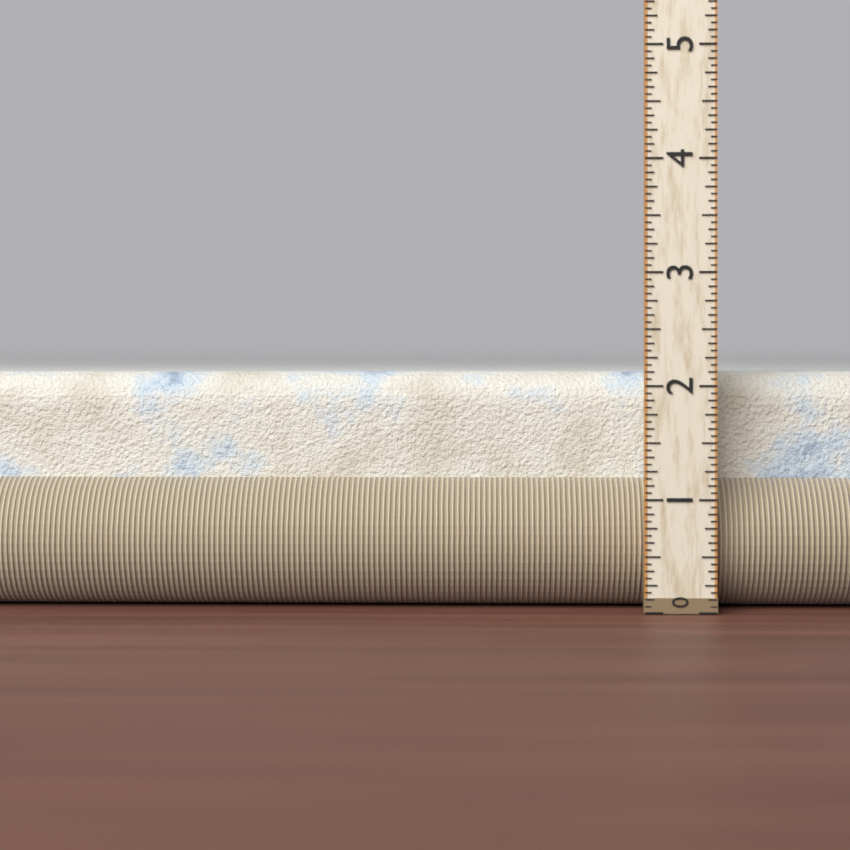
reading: 2.1250 (no unit)
